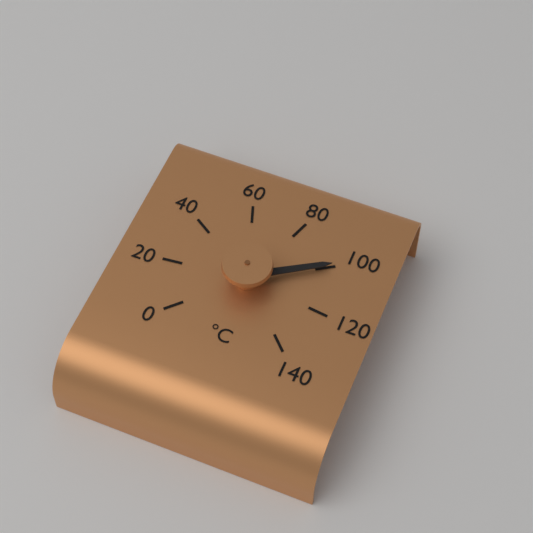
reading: 100 °C
